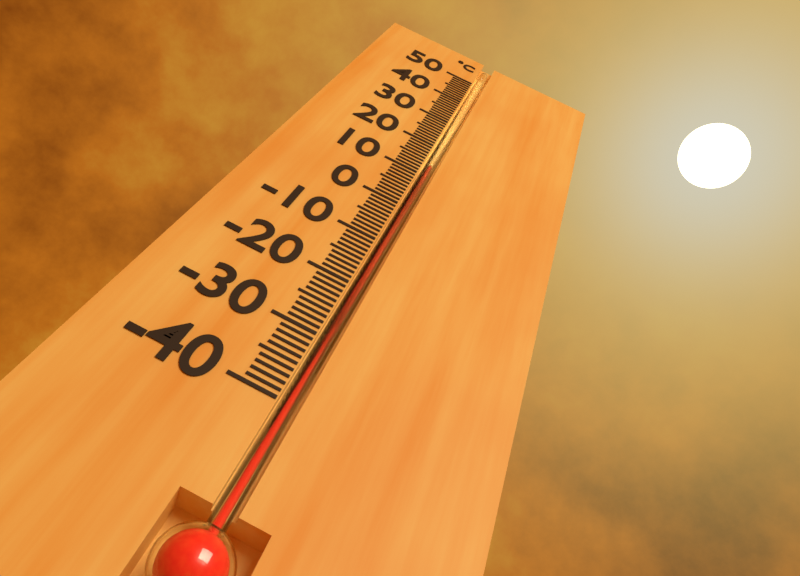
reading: 13 °C
